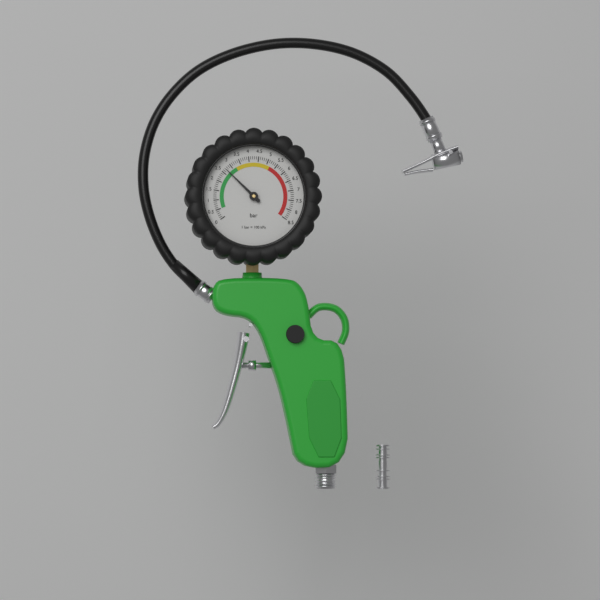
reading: 2.7 bar
